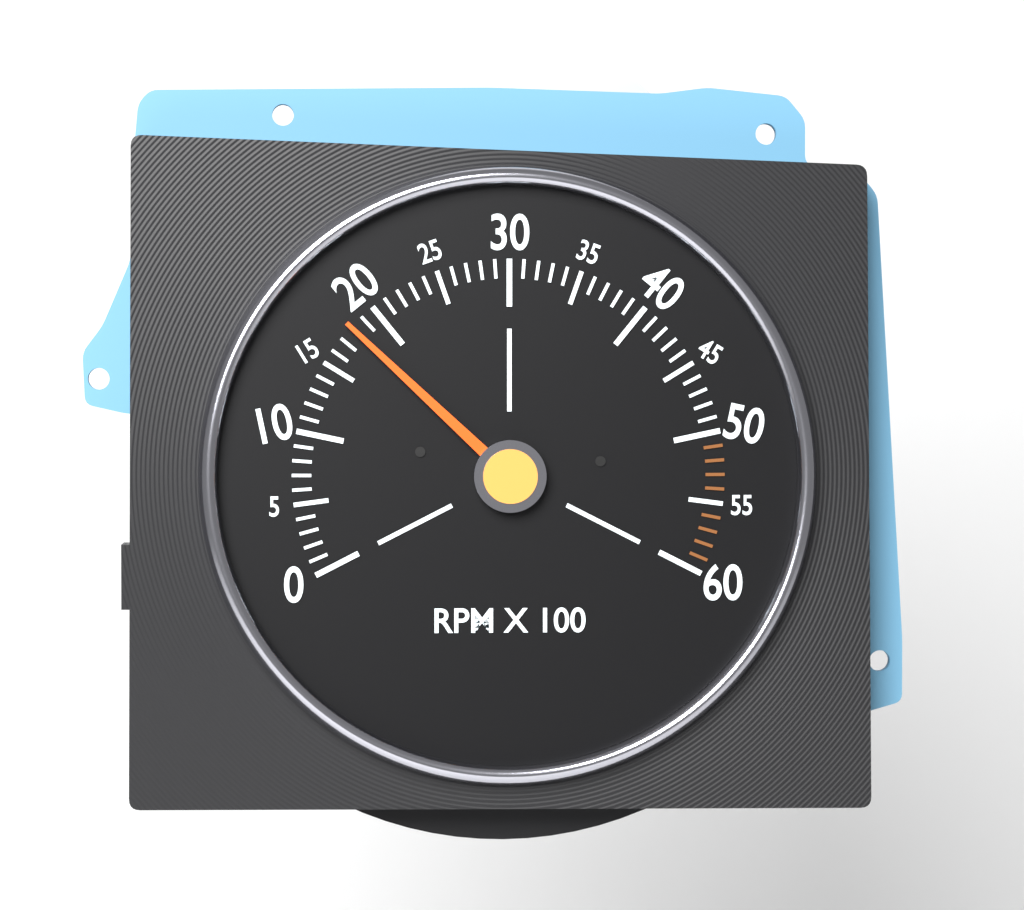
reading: 1800 RPM
